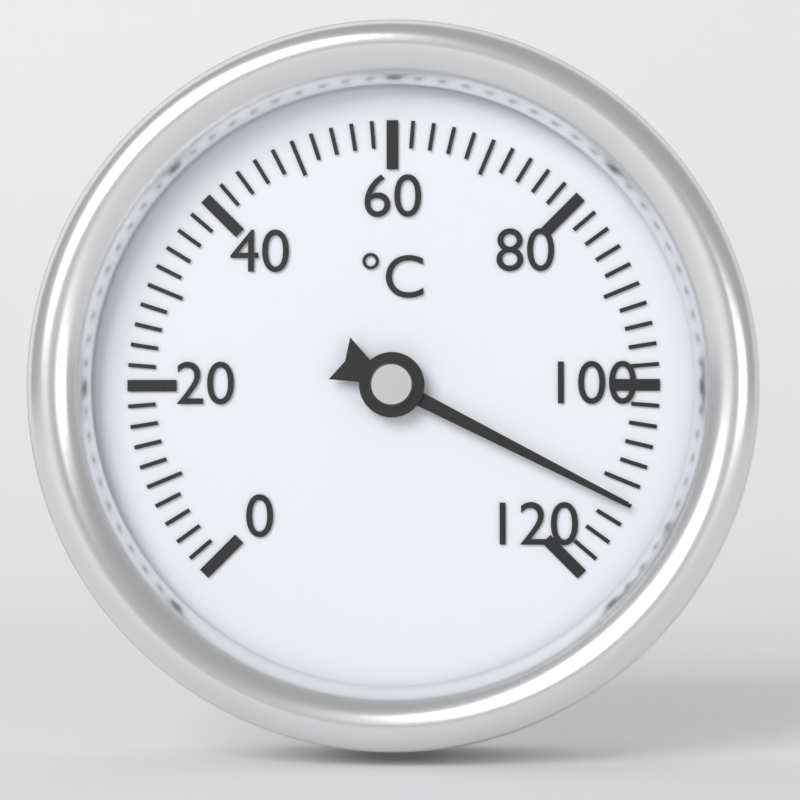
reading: 112 °C
